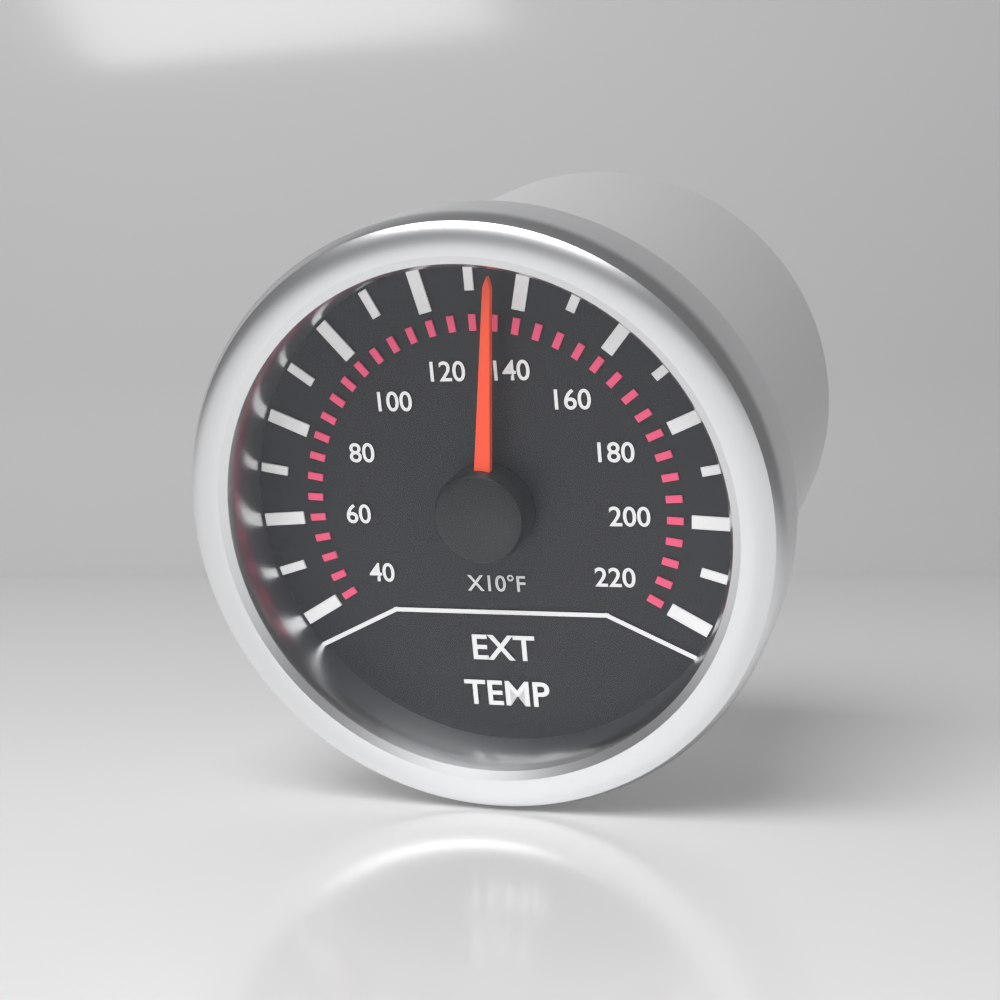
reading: 1350 °F
